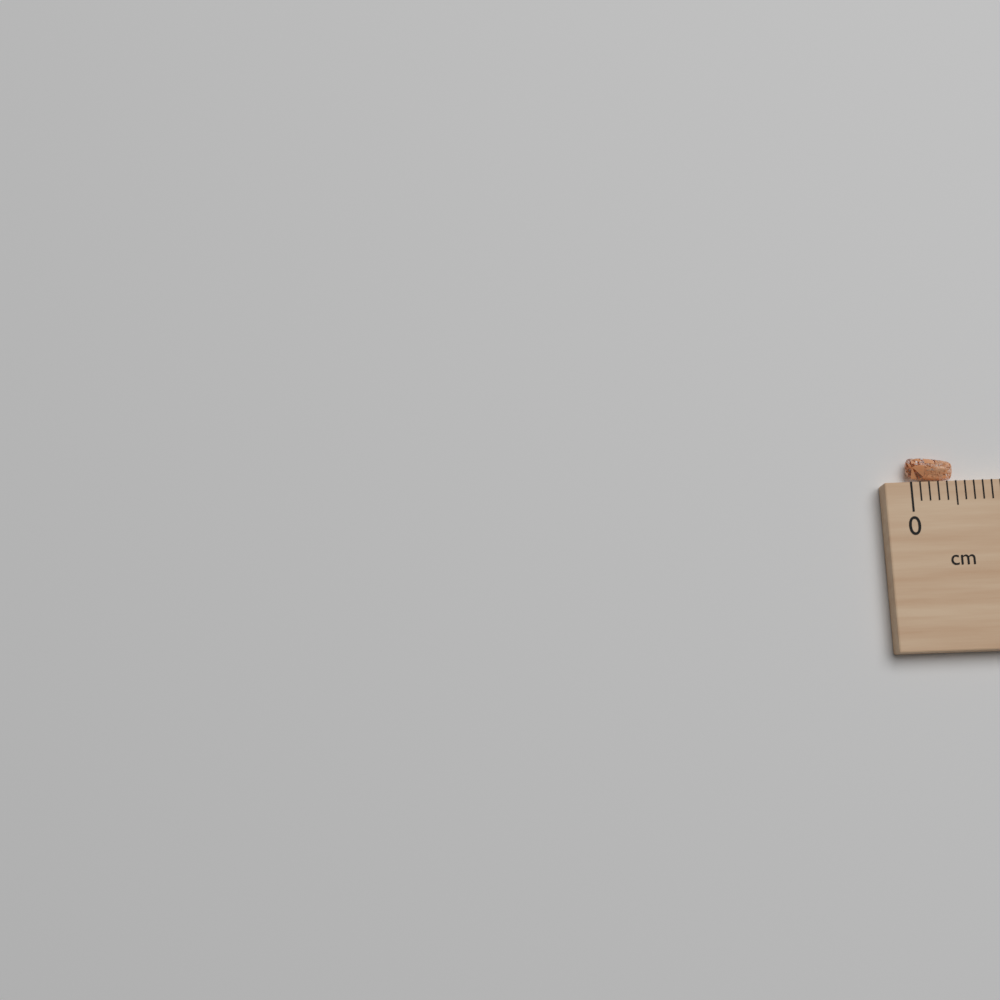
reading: 0.5 cm
